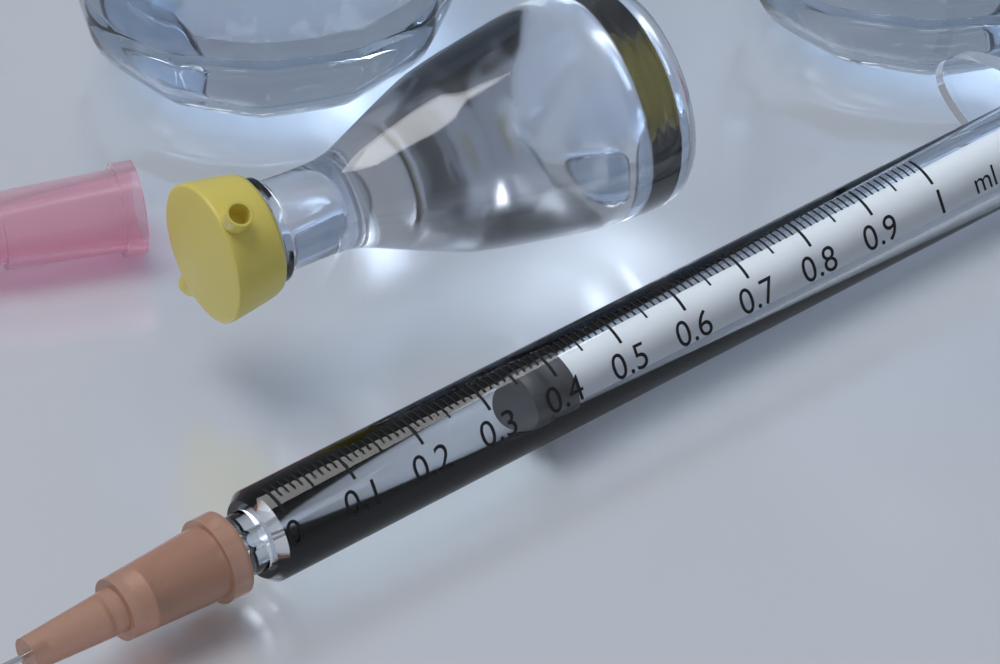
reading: 0.37 ml
